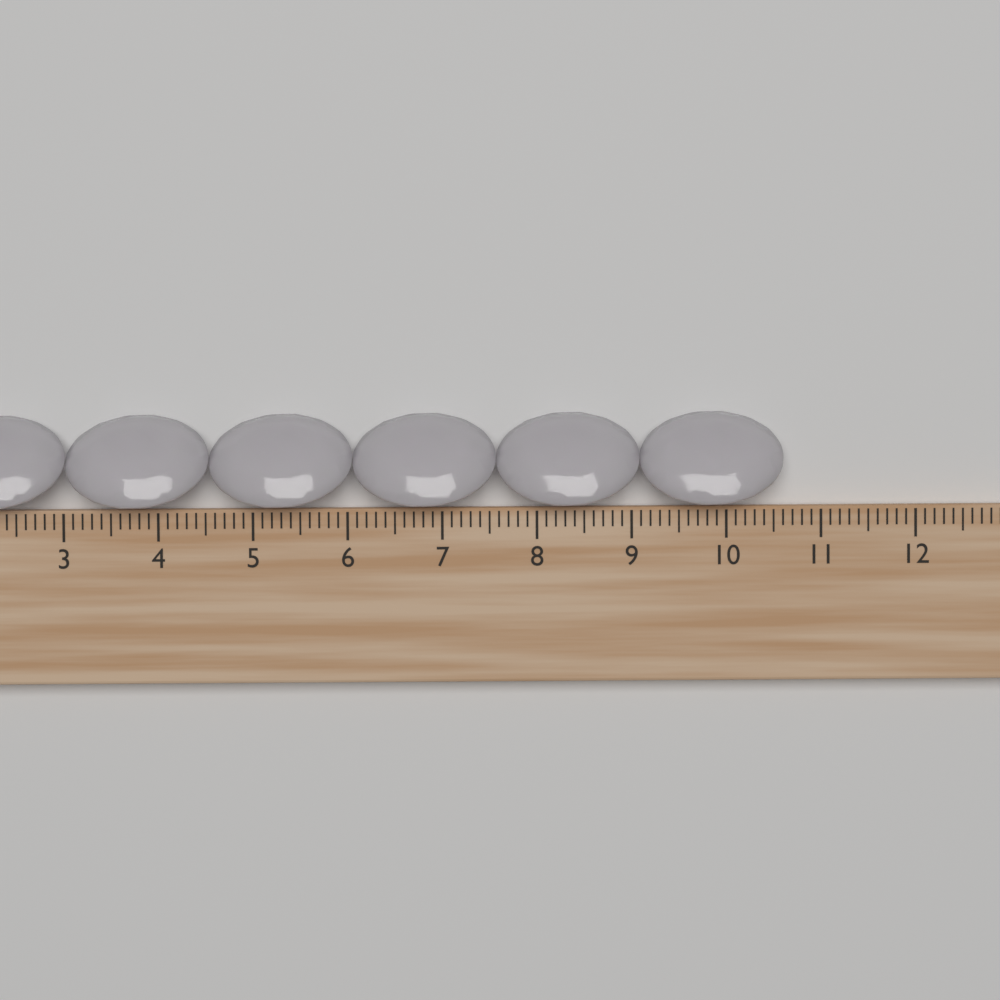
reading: 10.6 cm
